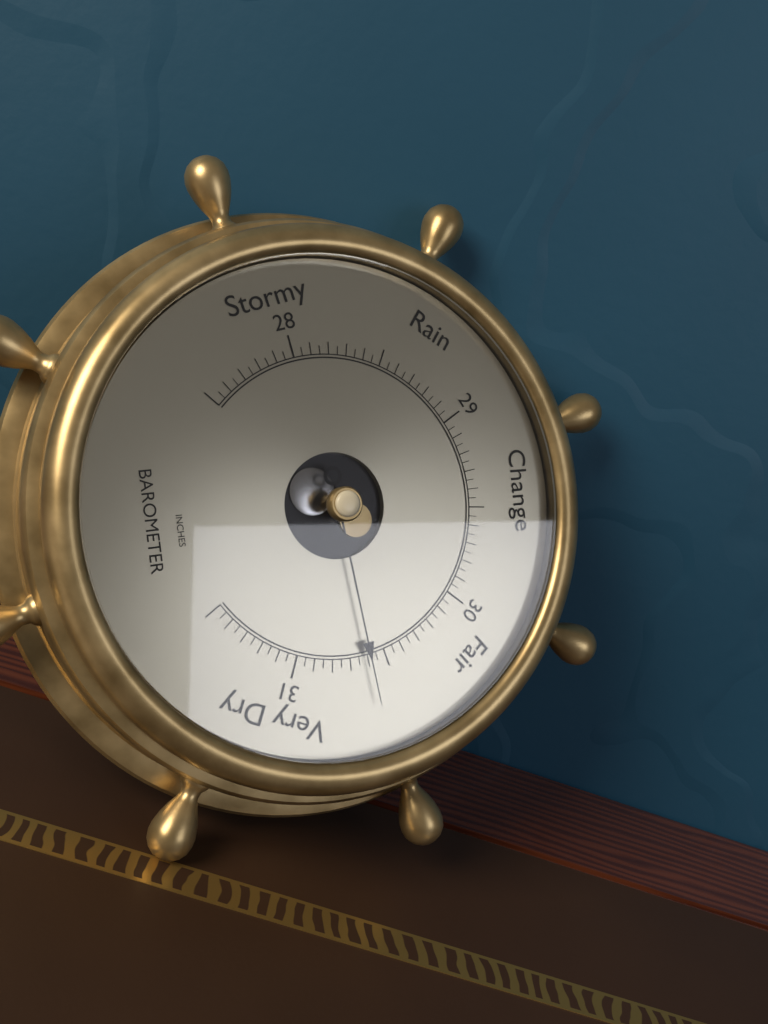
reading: 30.60 inHg
